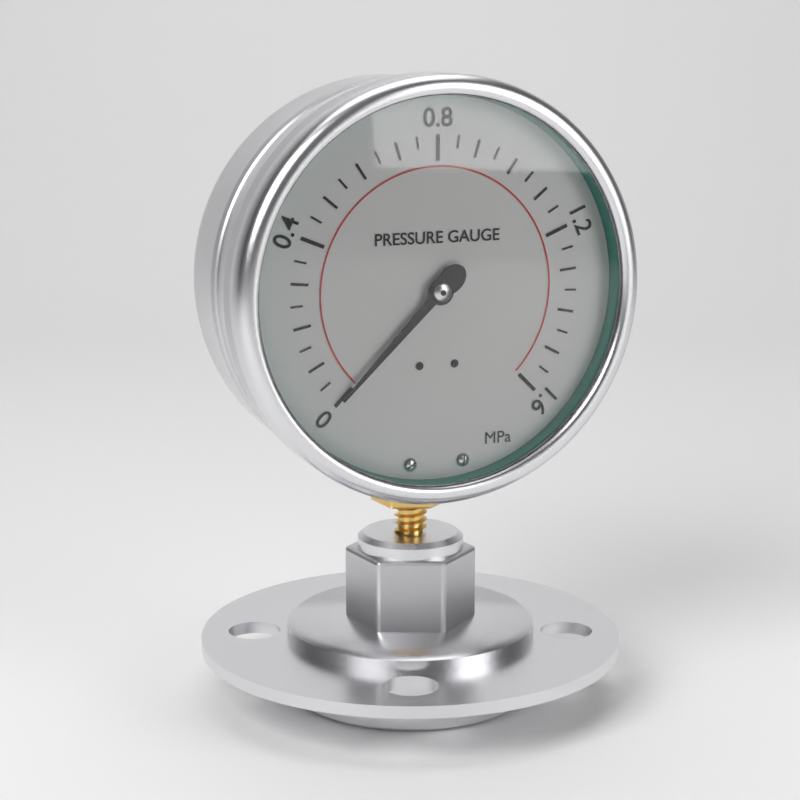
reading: 0.00 MPa
